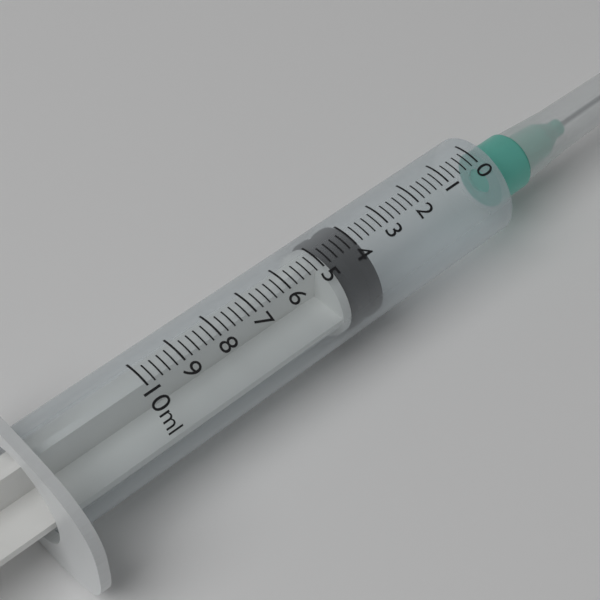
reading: 3.8 ml
